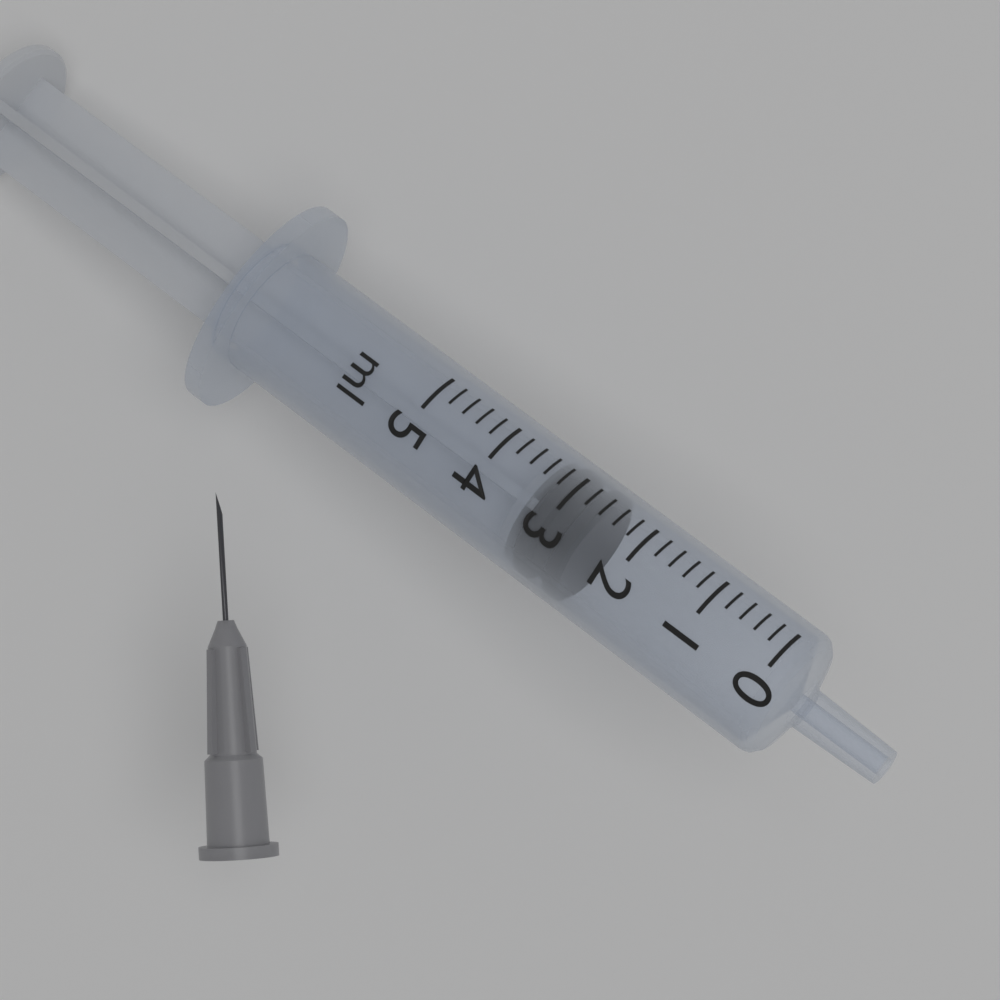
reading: 2.6 ml
